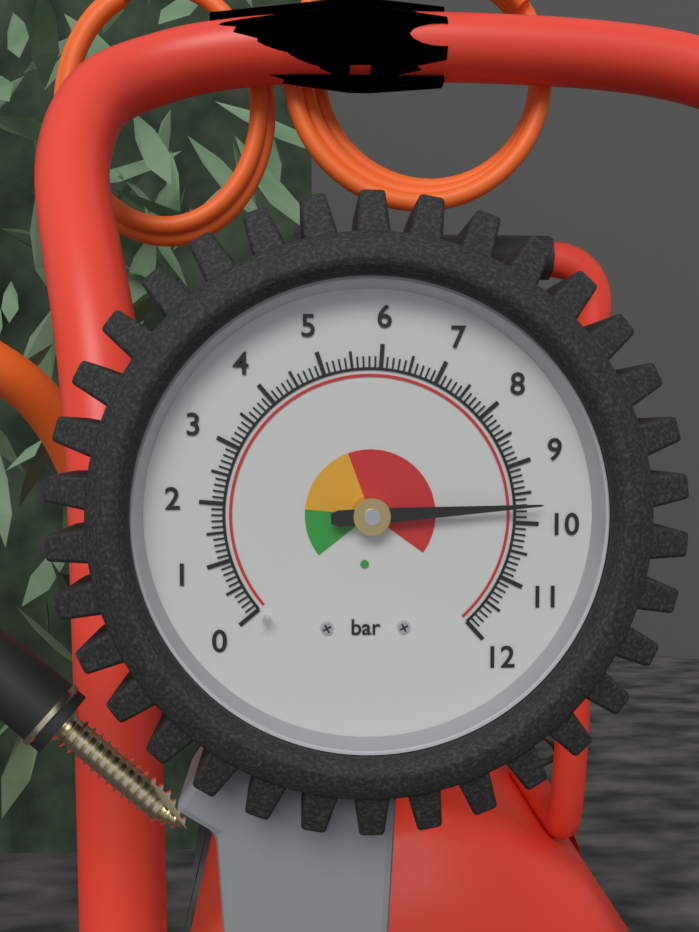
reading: 9.7 bar
